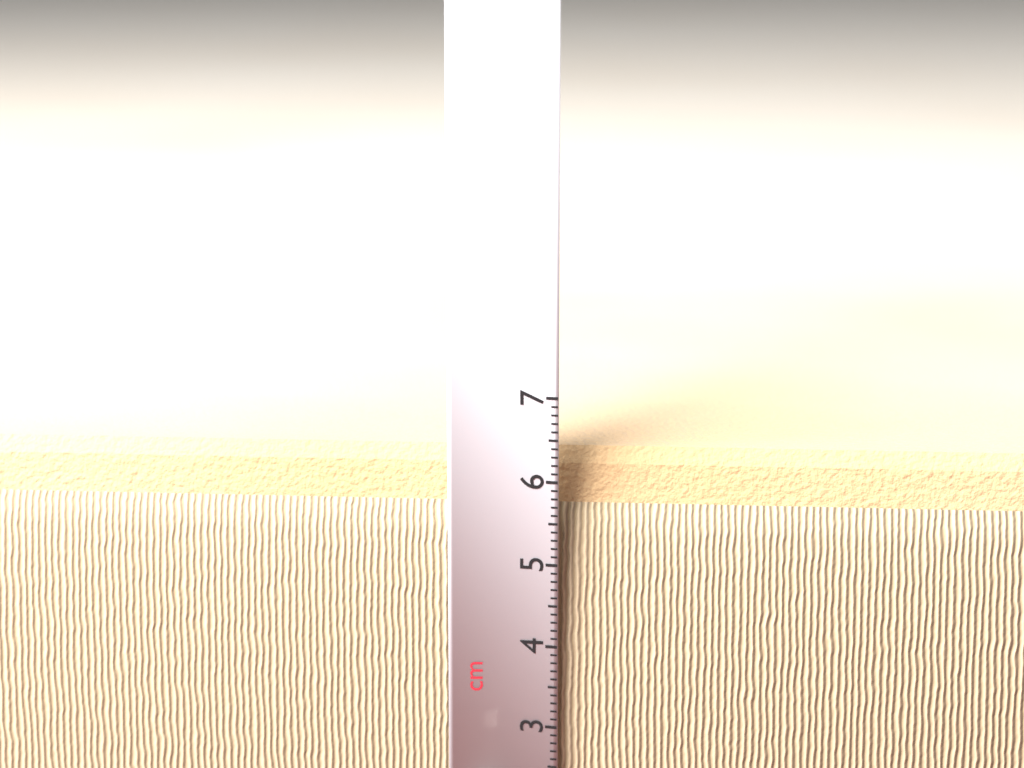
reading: 6.3 cm
